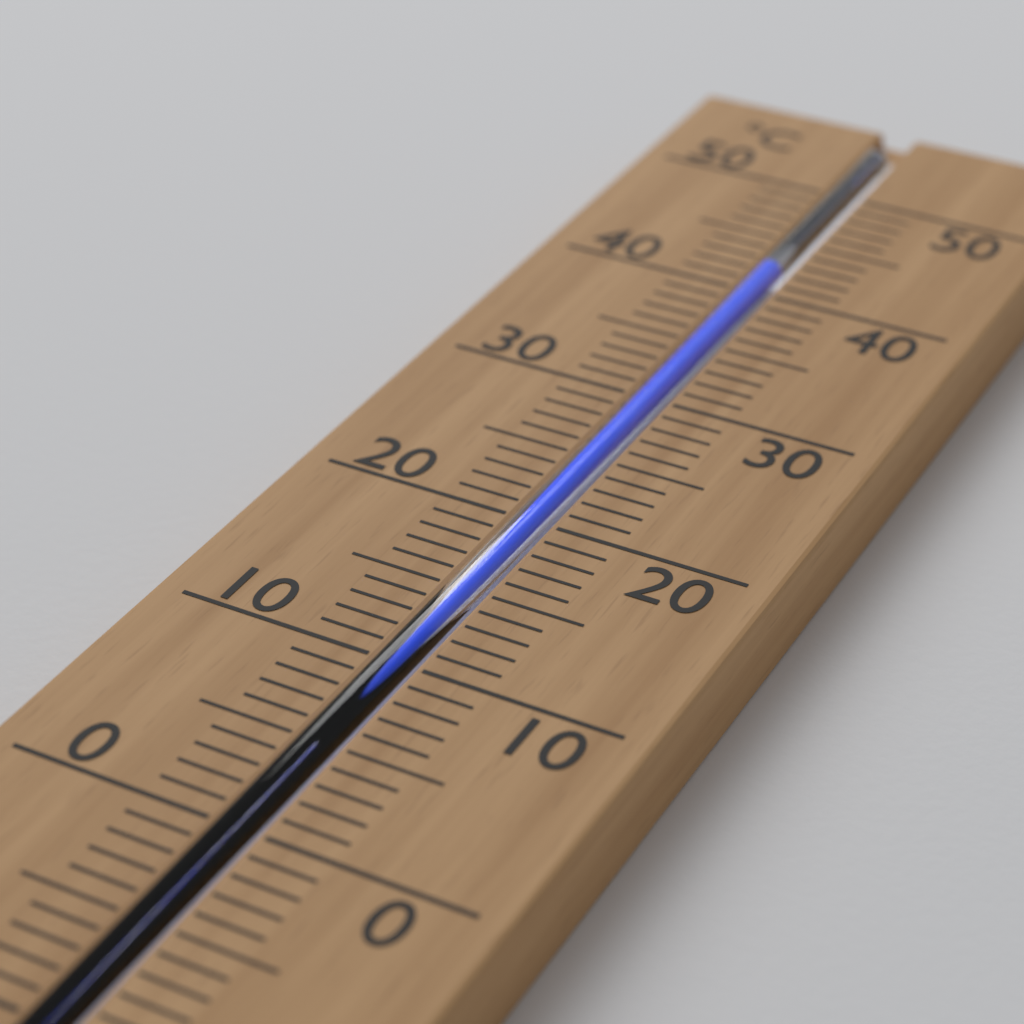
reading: 42 °C
